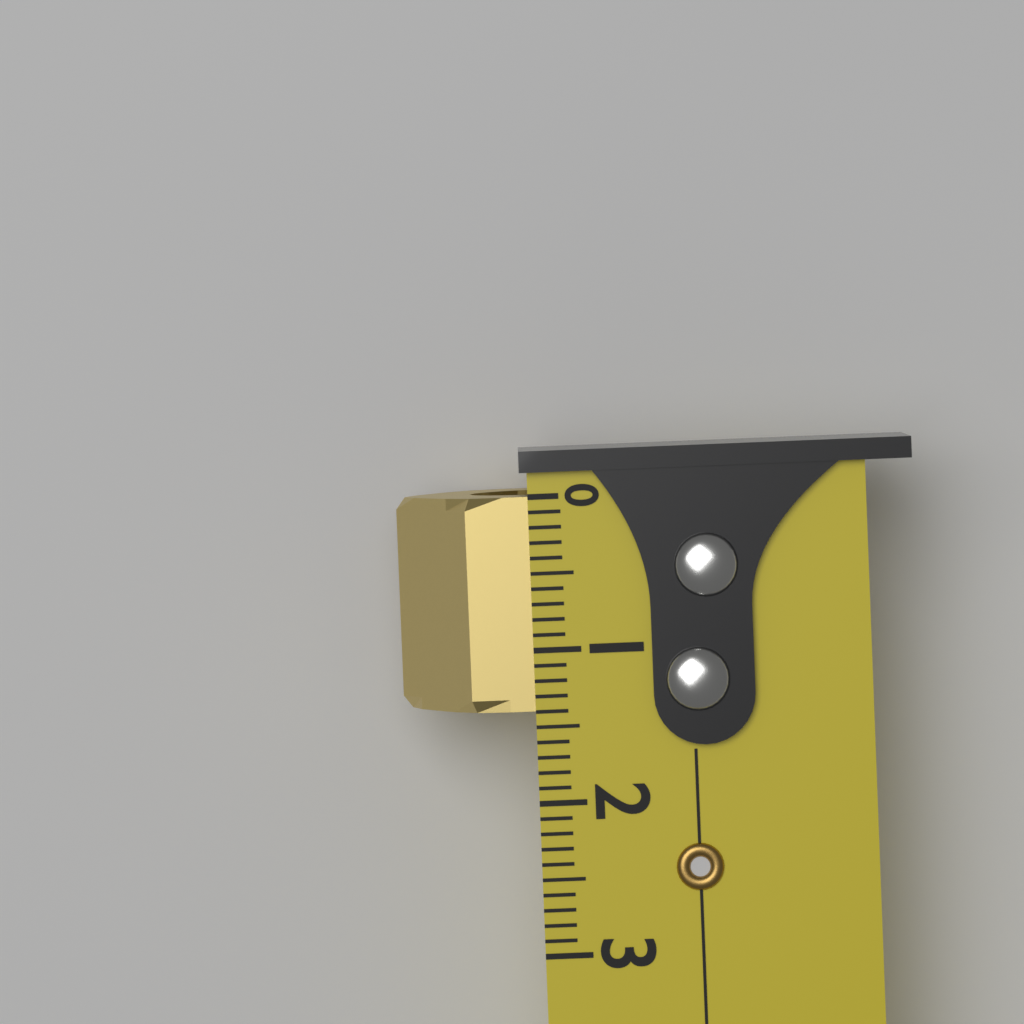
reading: 1.4 (no unit)
